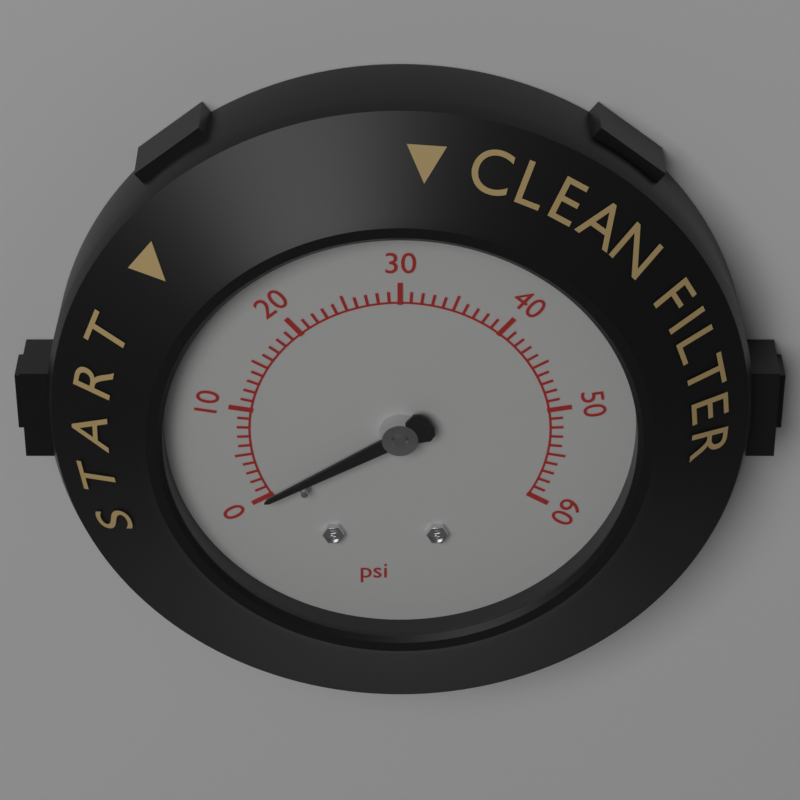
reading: 0 psi
